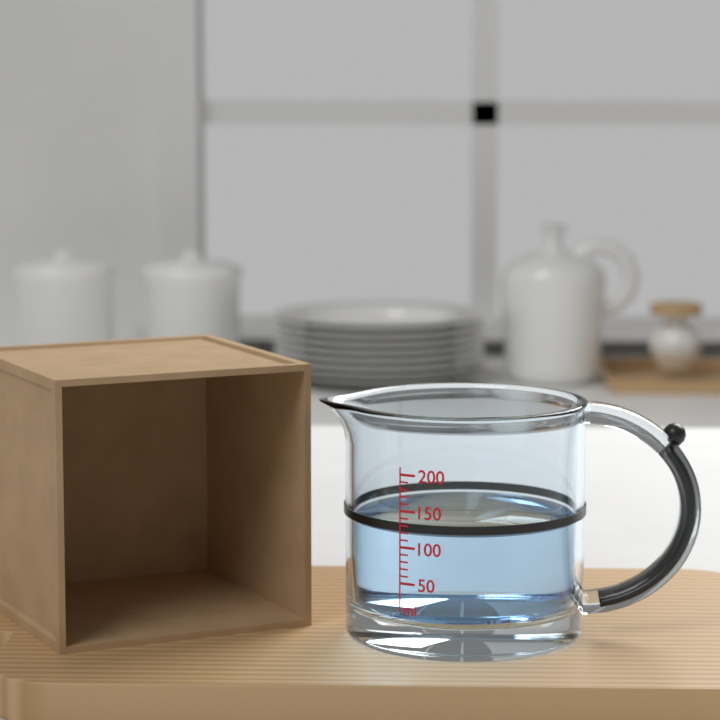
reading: 120 ml
